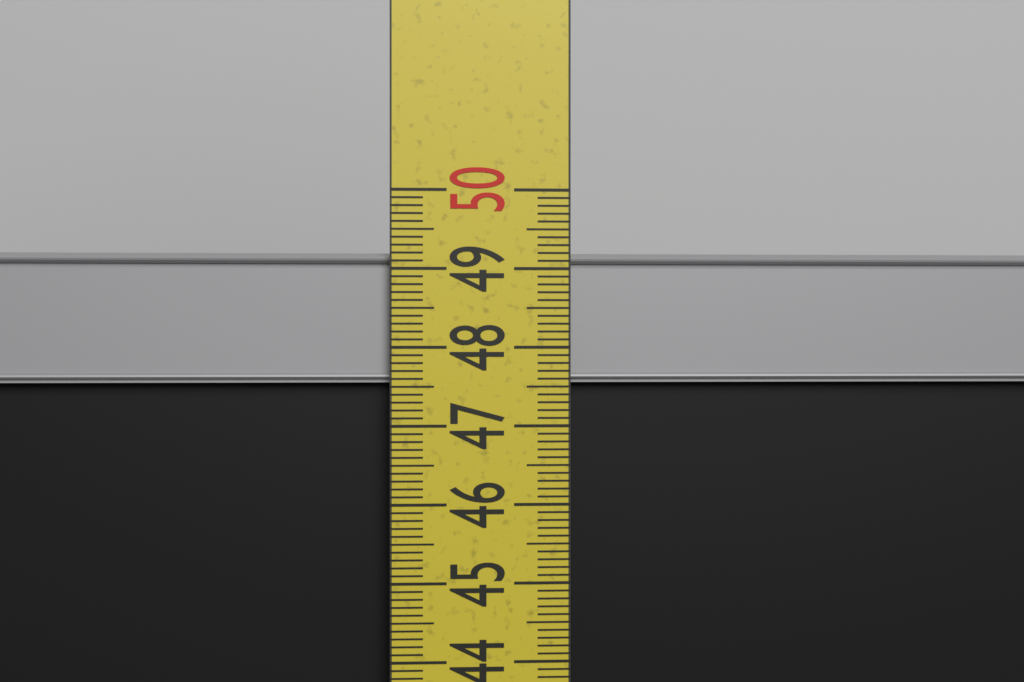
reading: 49.2 cm
